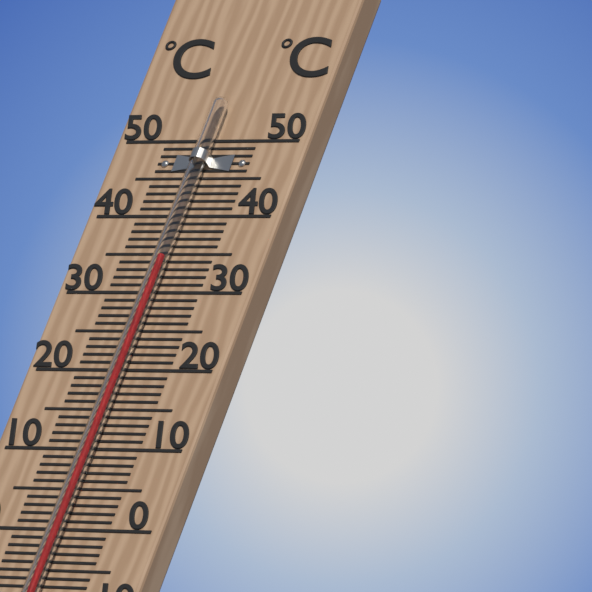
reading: 34 °C
